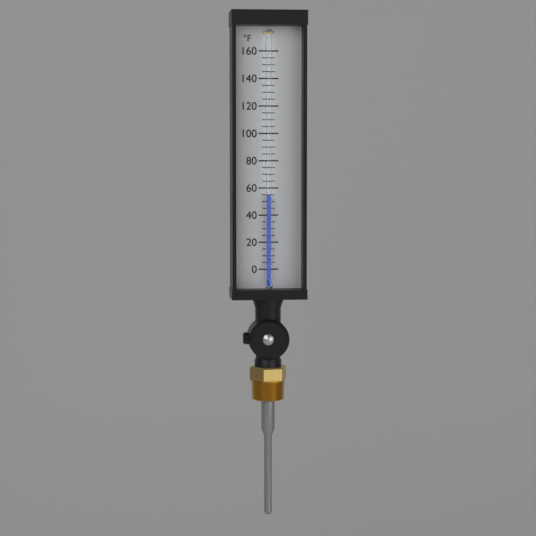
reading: 55 °F
